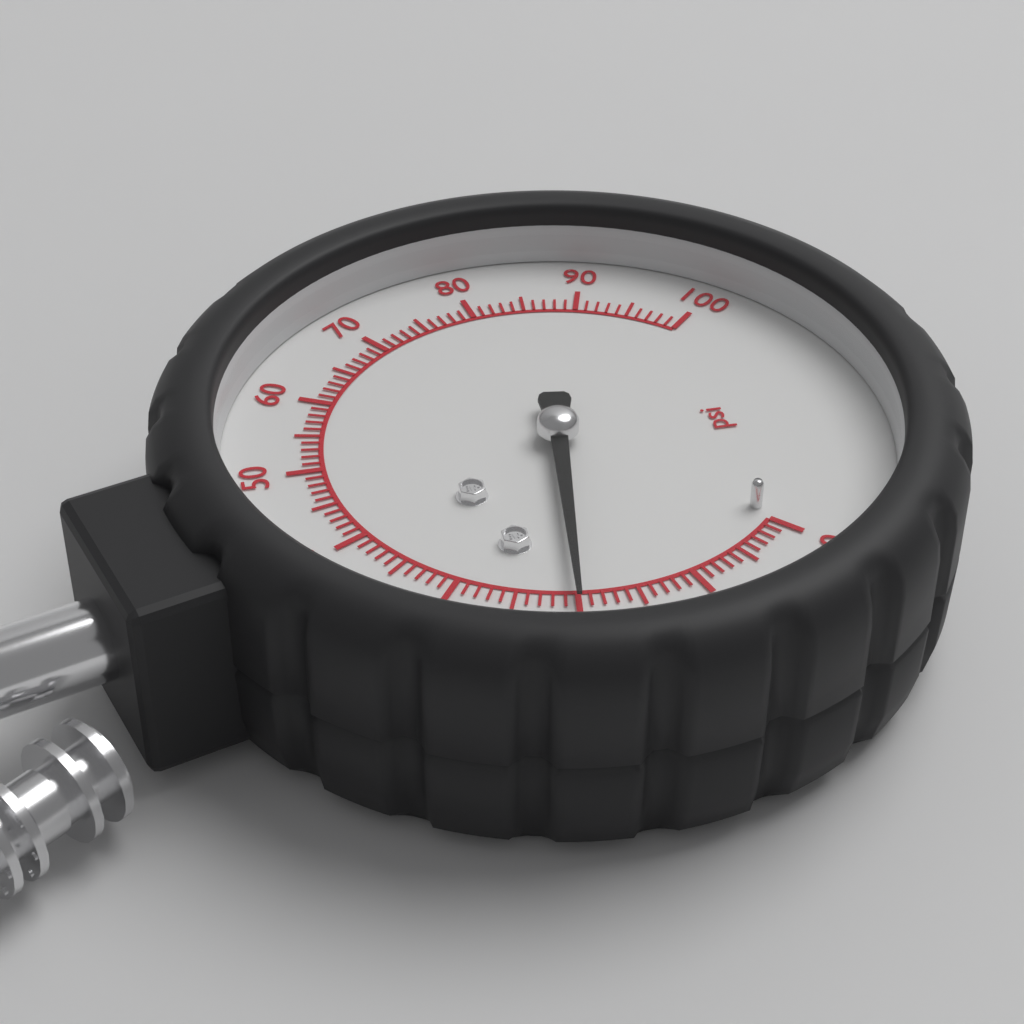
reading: 20 psi
